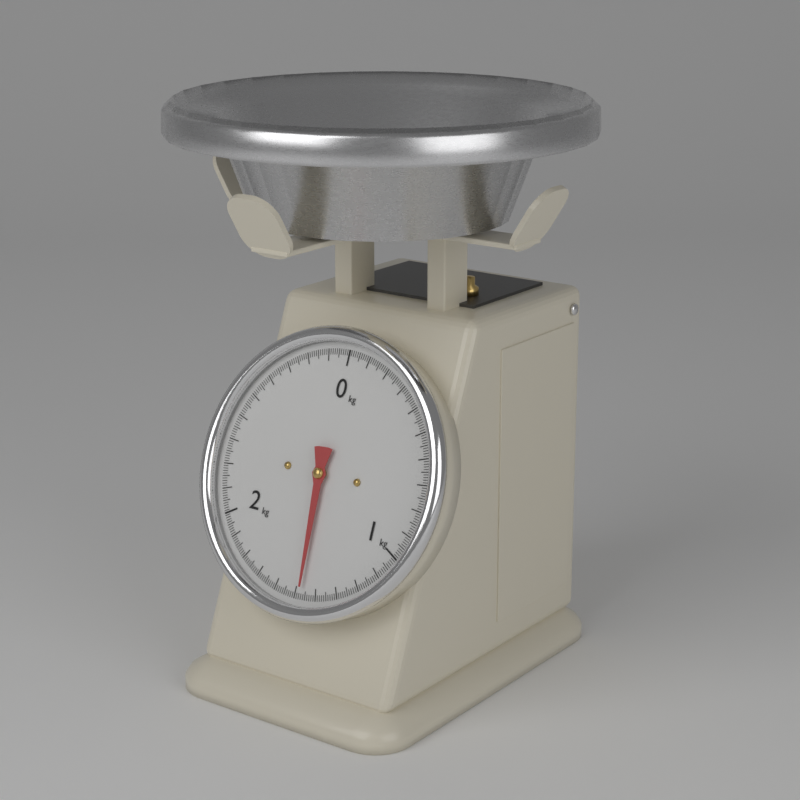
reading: 1.47 kg
